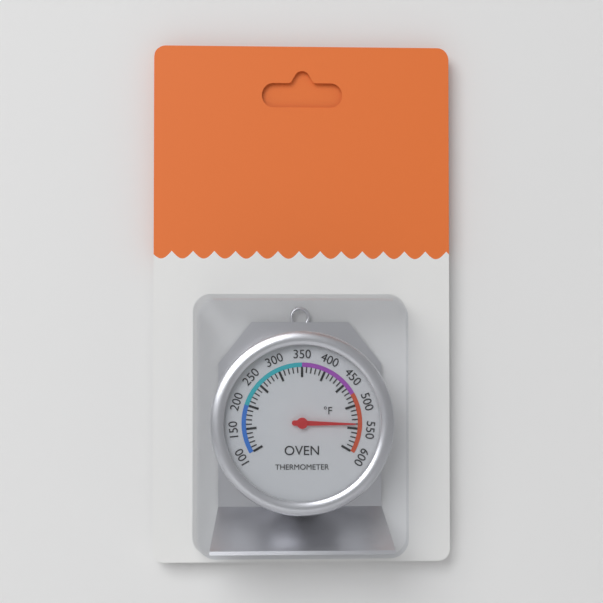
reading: 540 °F
